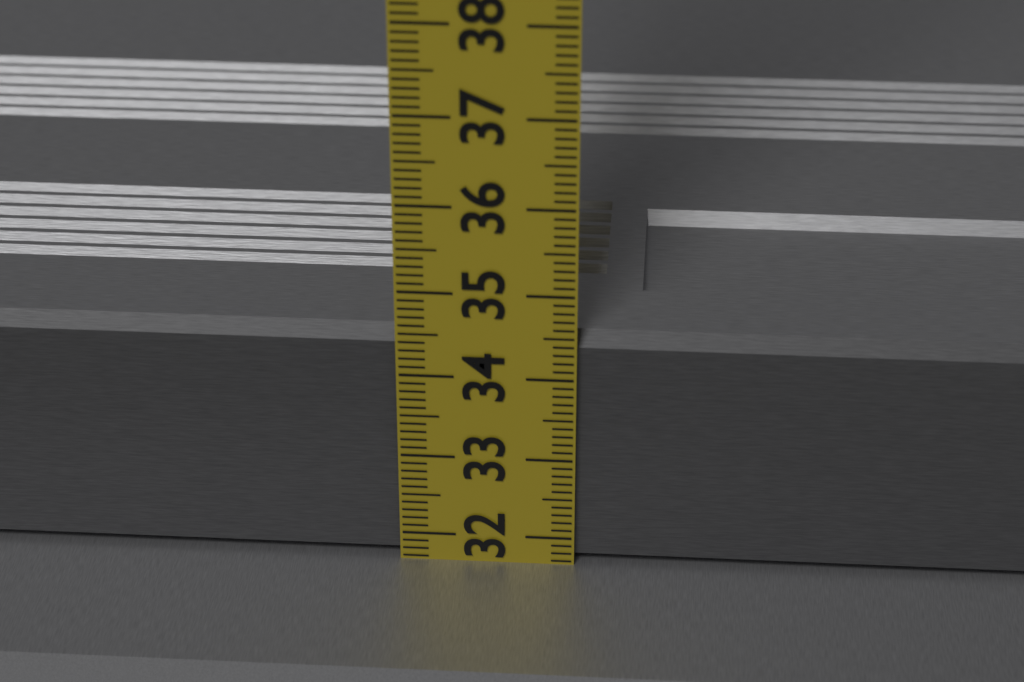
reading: 34.5 cm
